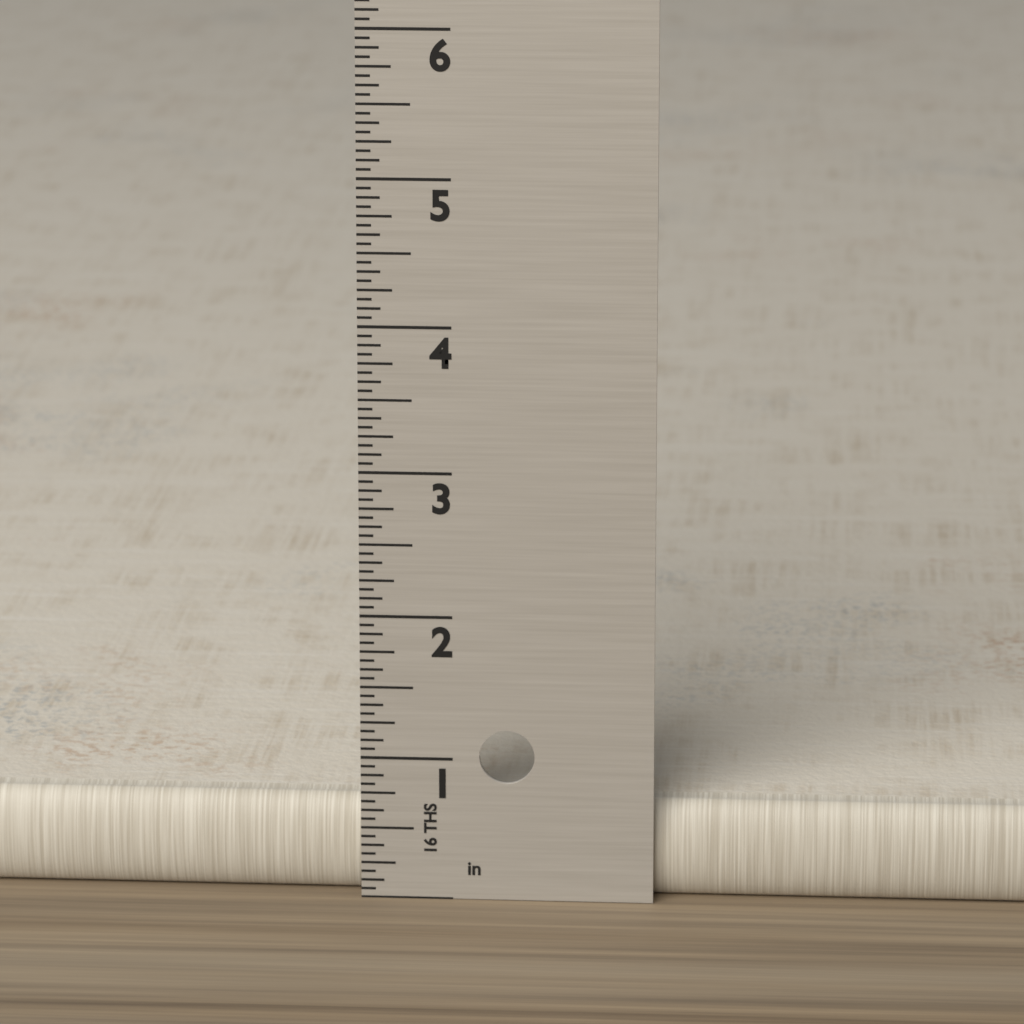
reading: 0.6875 in
